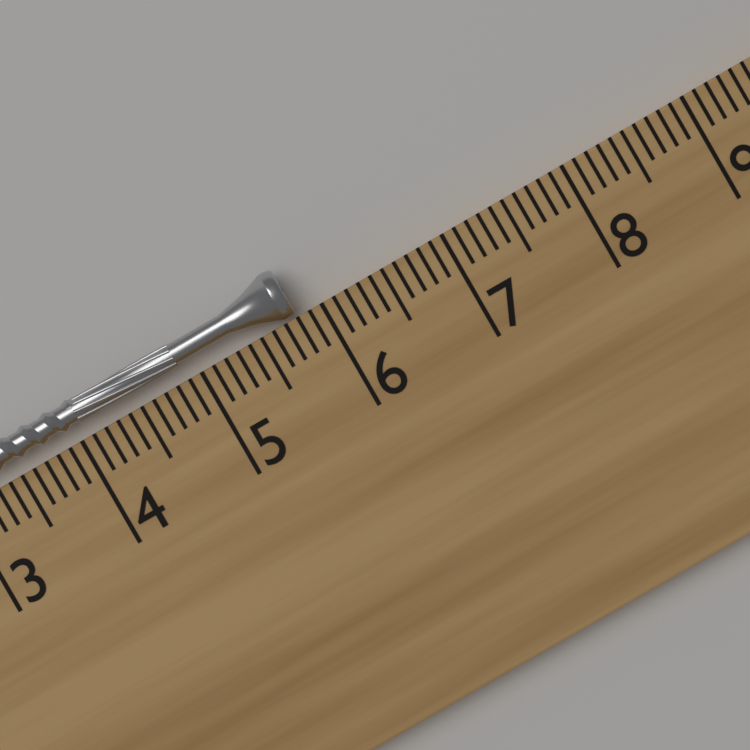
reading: 5.8 cm
